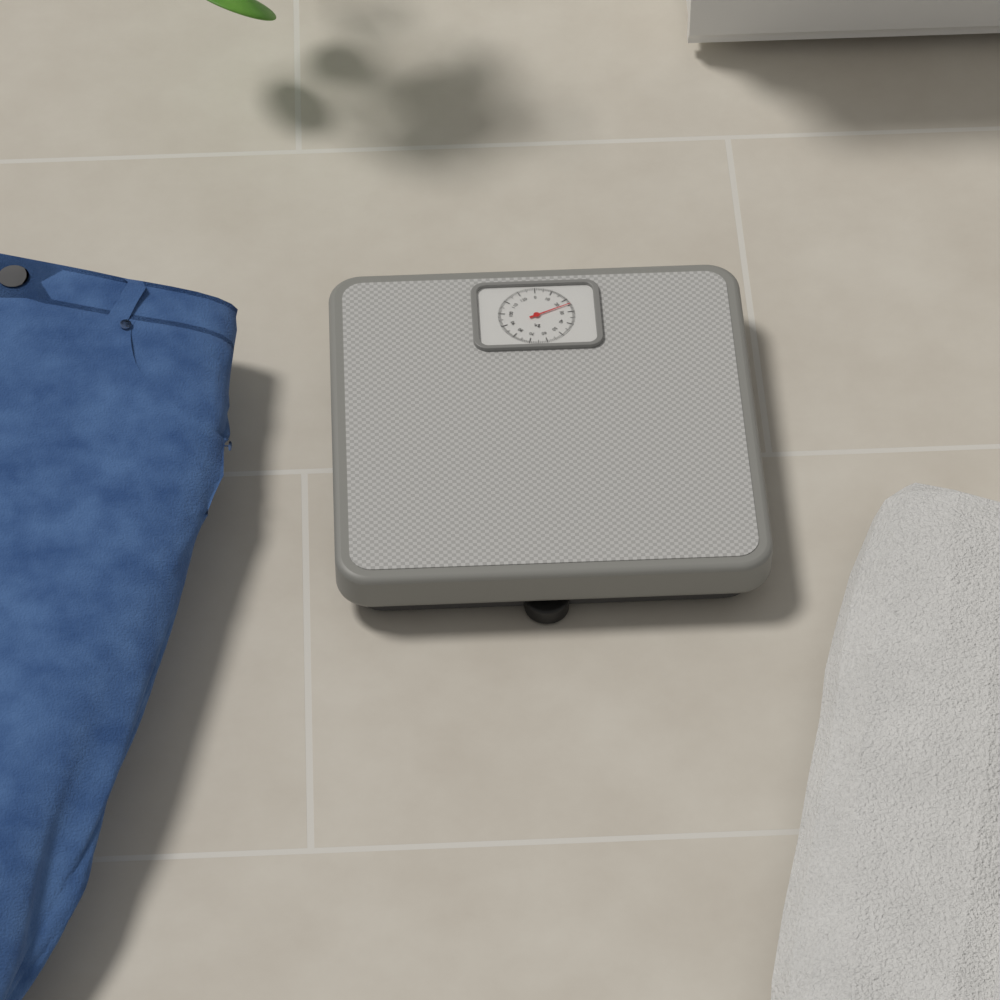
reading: 24 kg
